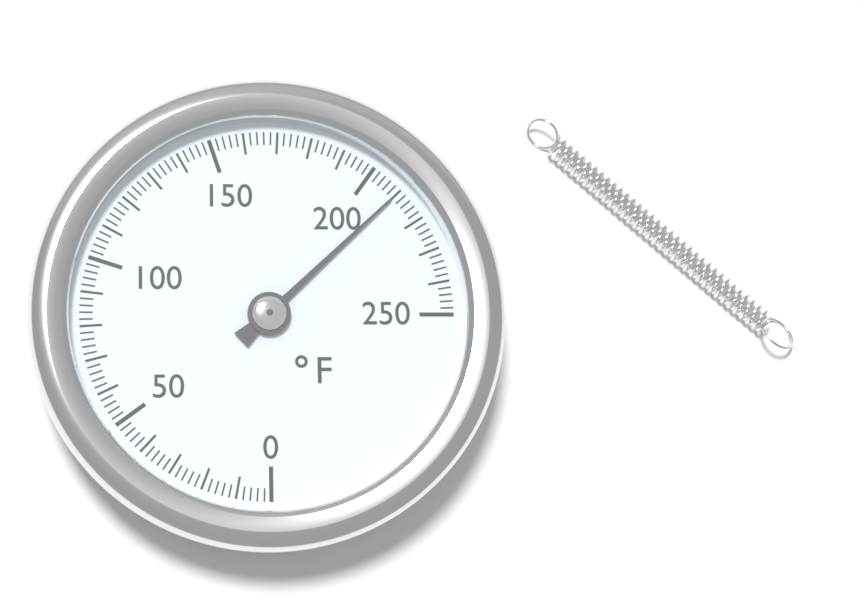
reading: 210 °F
